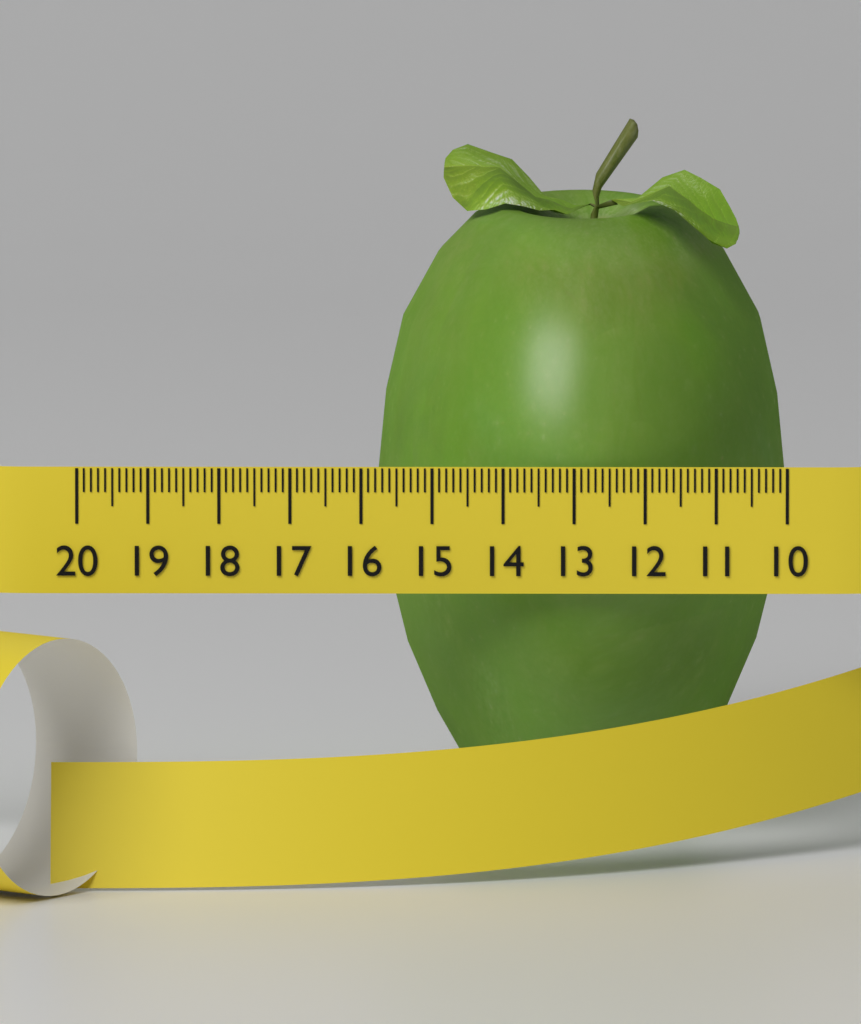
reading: 15.8 (no unit)
